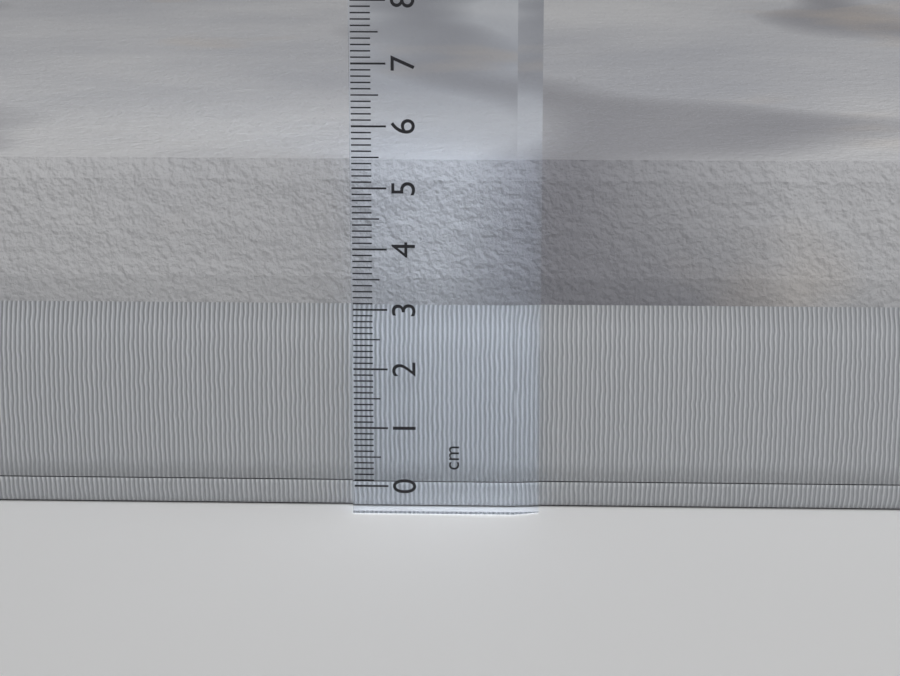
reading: 5.4 cm
